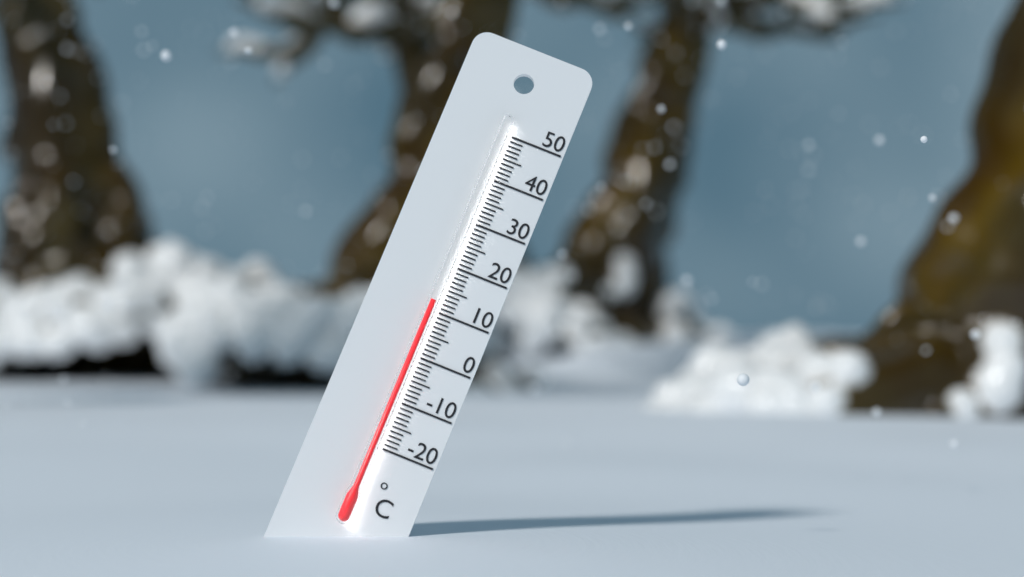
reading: 12 °C
